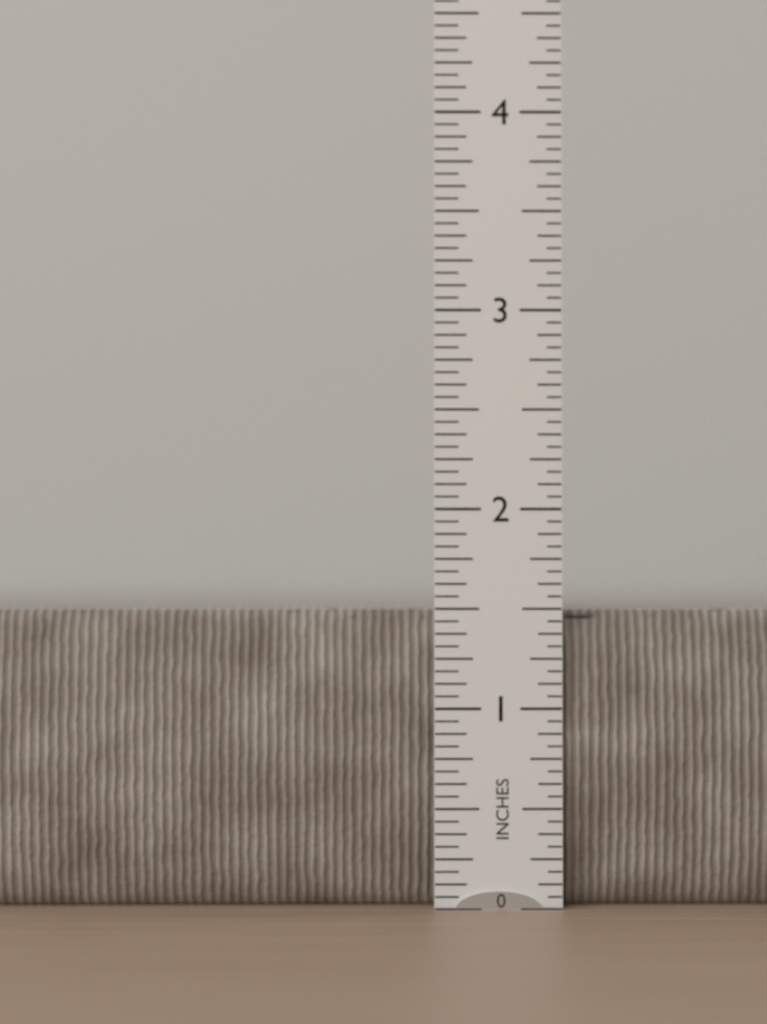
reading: 1.5000 in
